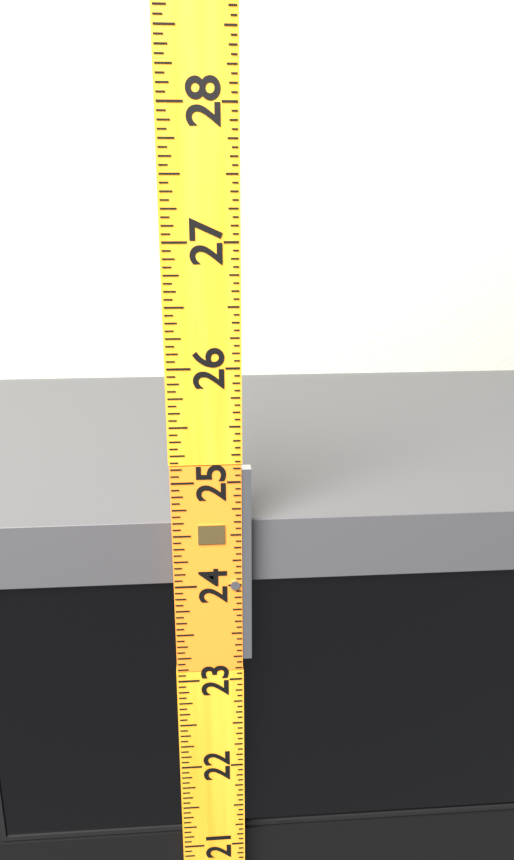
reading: 24.5625 (no unit)
